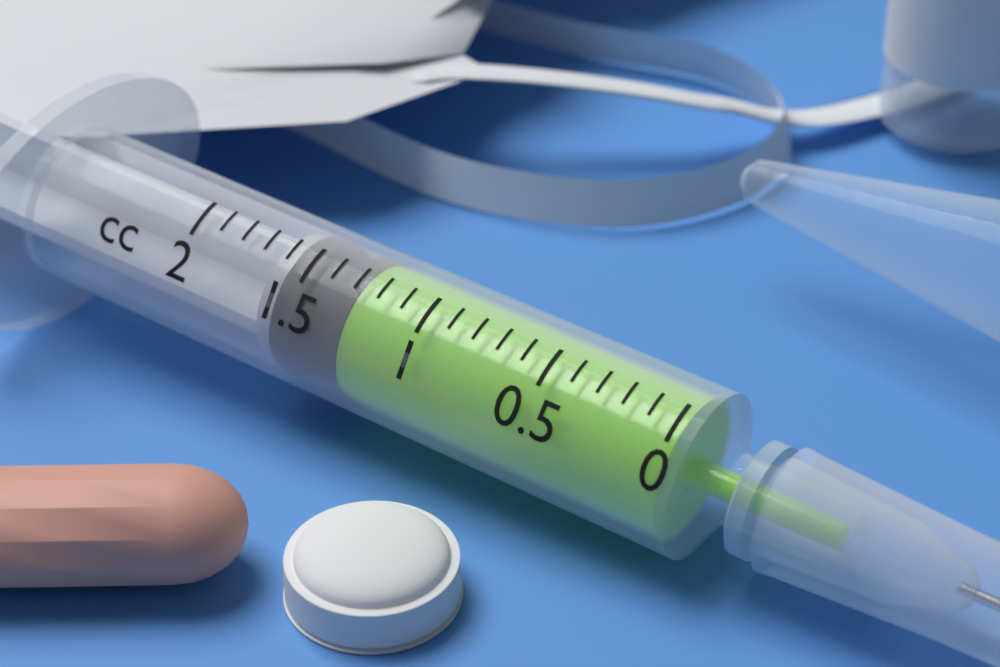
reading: 1.3 cc
